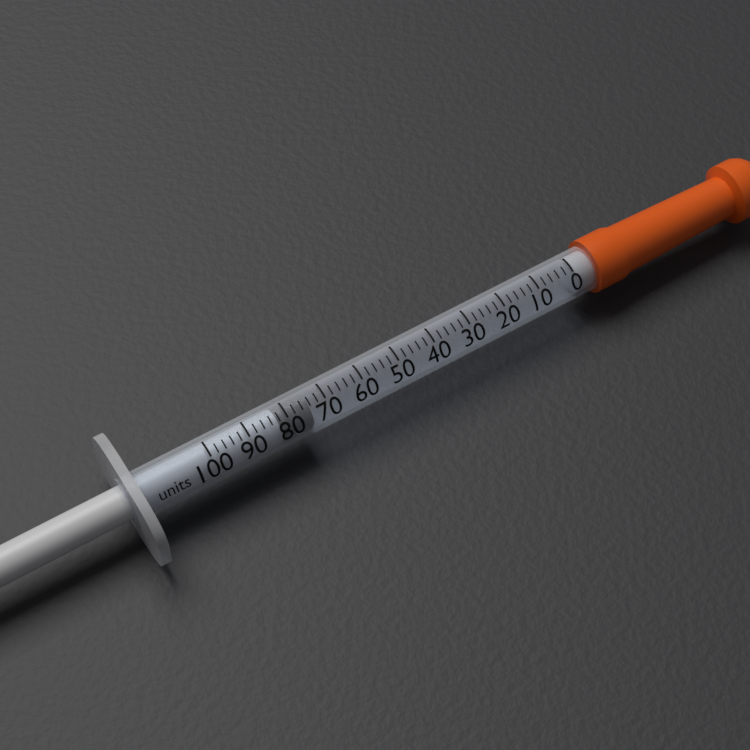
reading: 74 units
